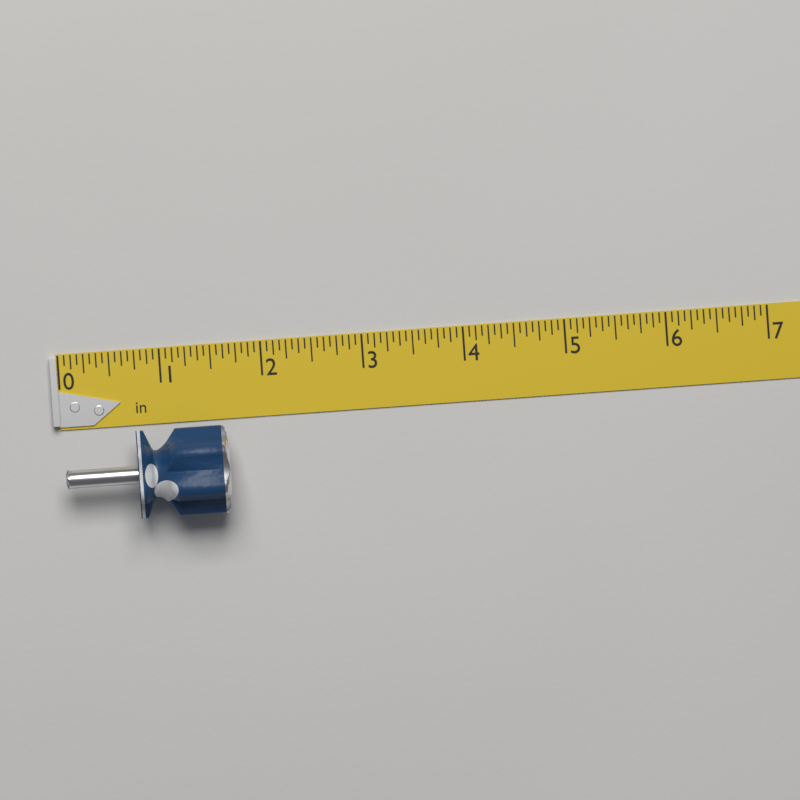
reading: 1.6250 in
